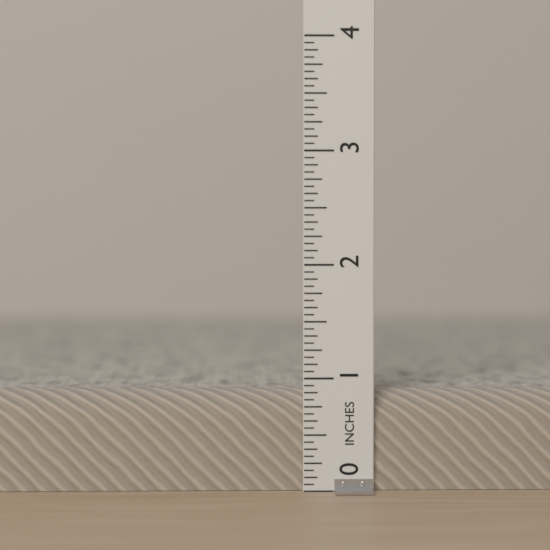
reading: 0.8750 in
